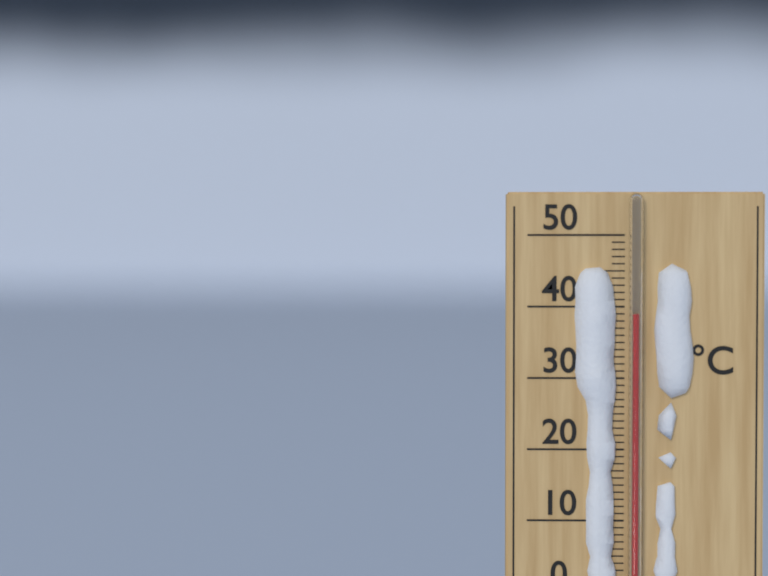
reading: 39 °C
